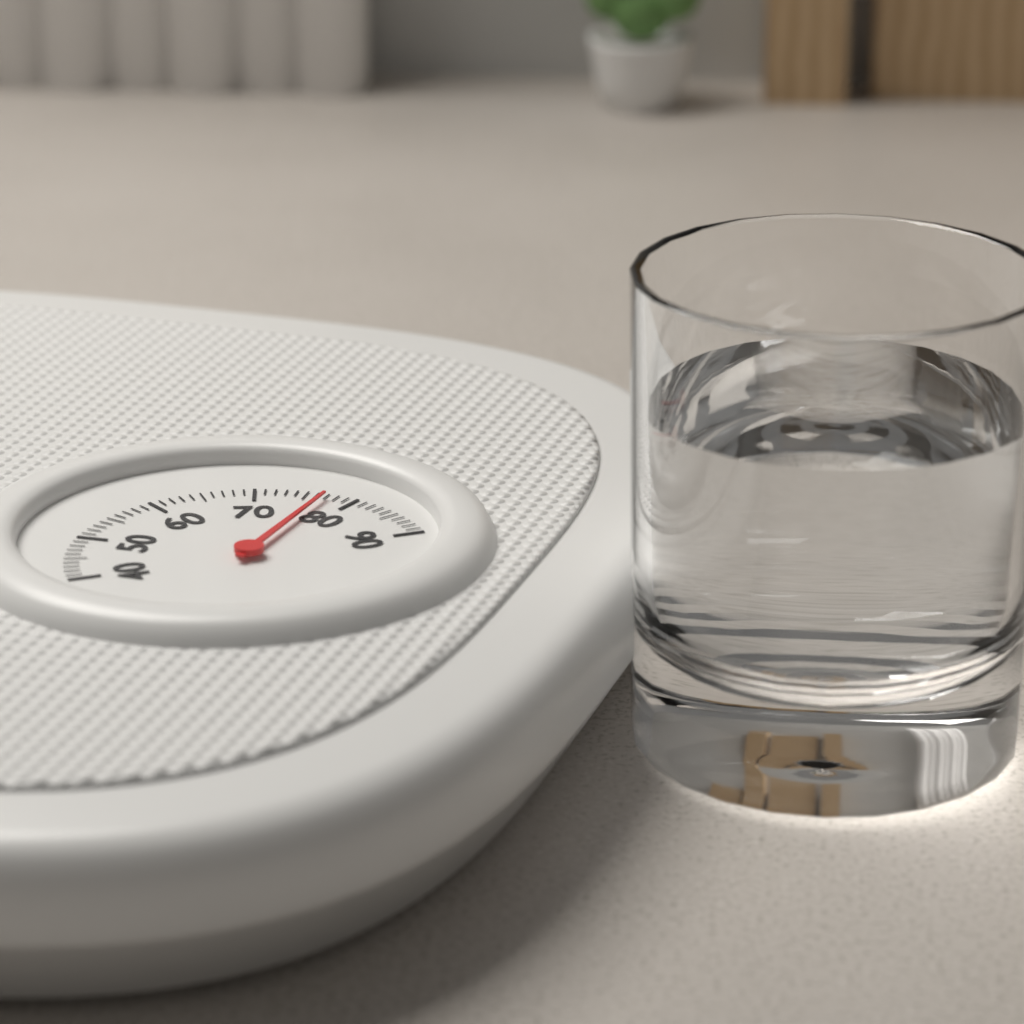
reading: 77 (no unit)
